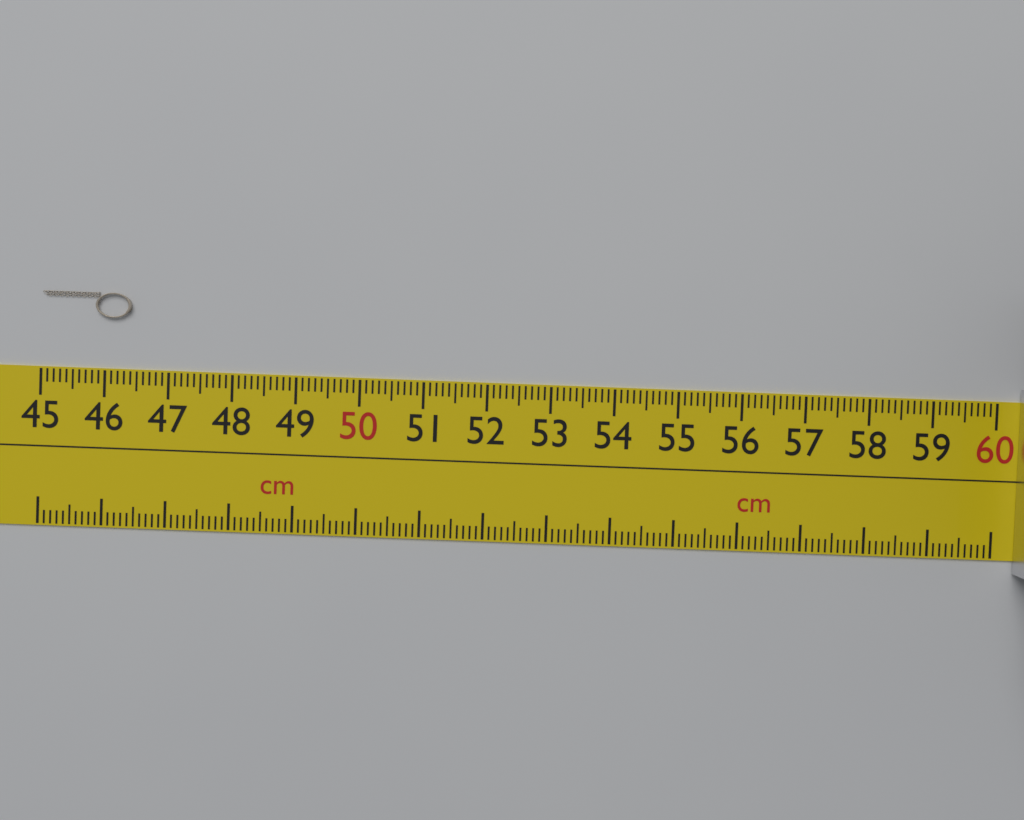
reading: 46.4 cm
